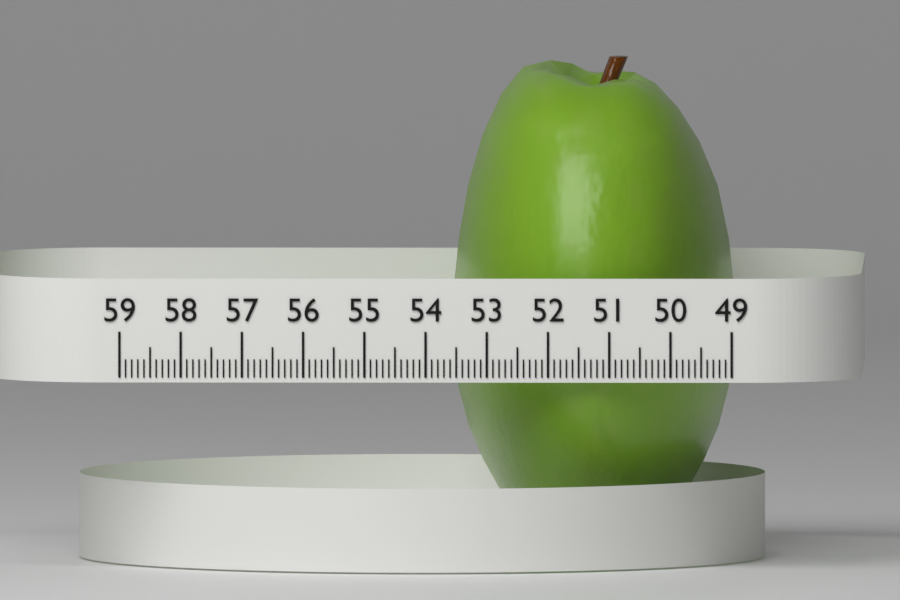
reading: 53.6 (no unit)
